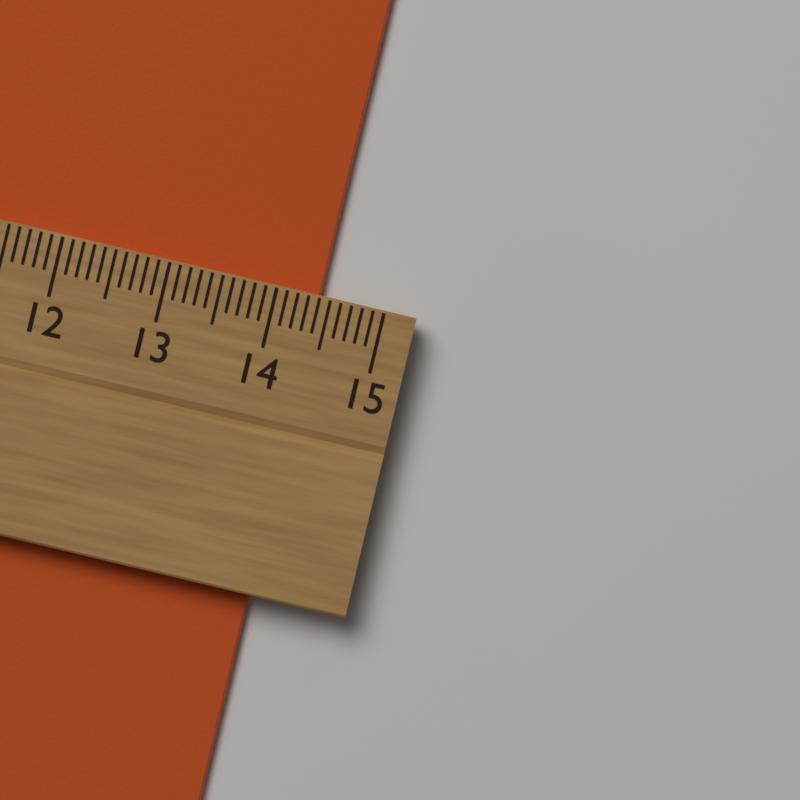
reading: 14.4 cm
